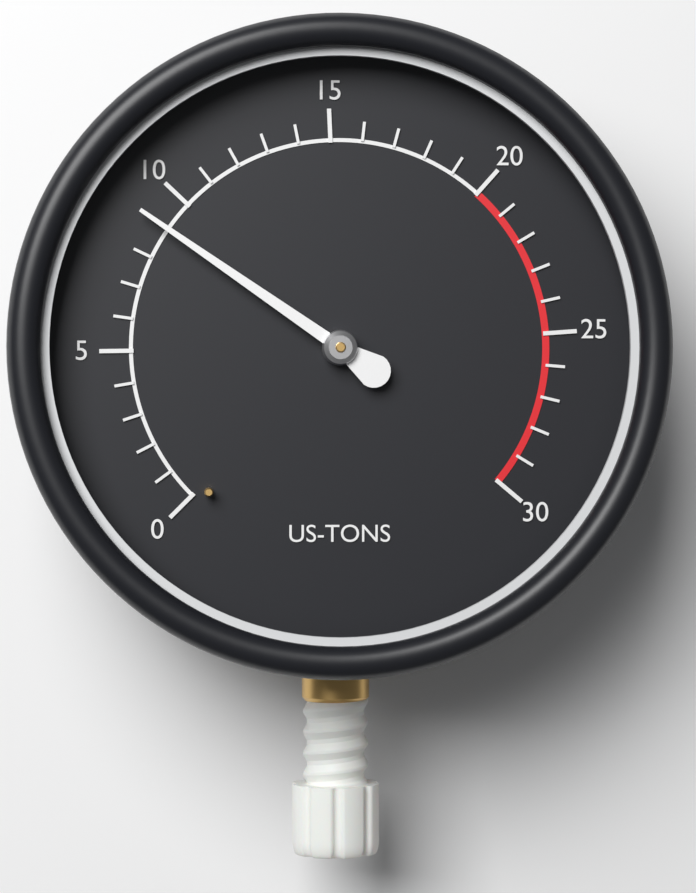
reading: 9 US-TONS
